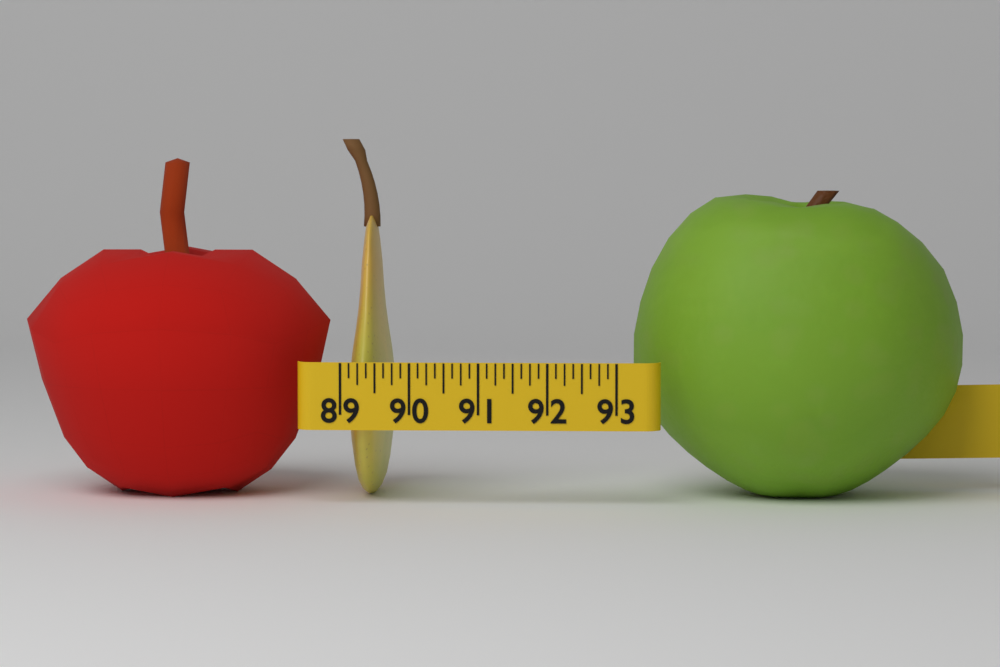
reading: 89.625 (no unit)
